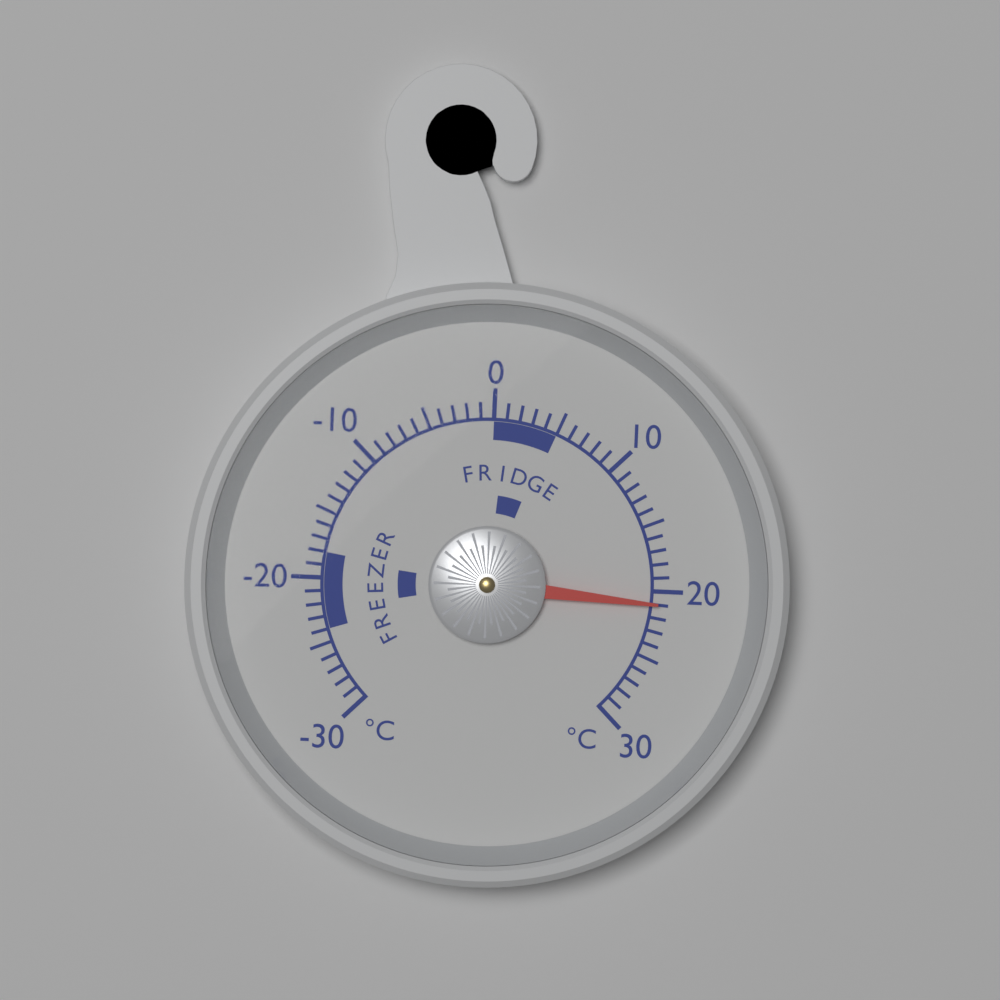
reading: 21 °C
